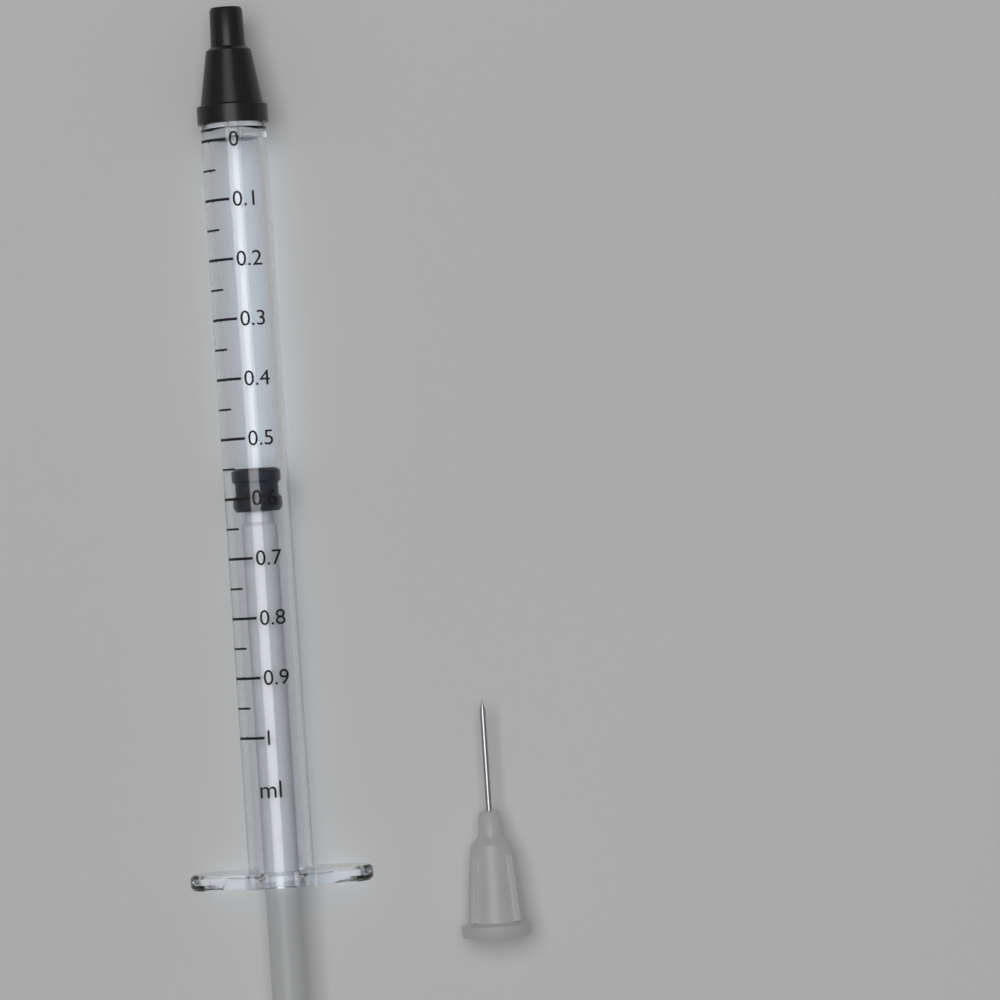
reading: 0.55 ml
